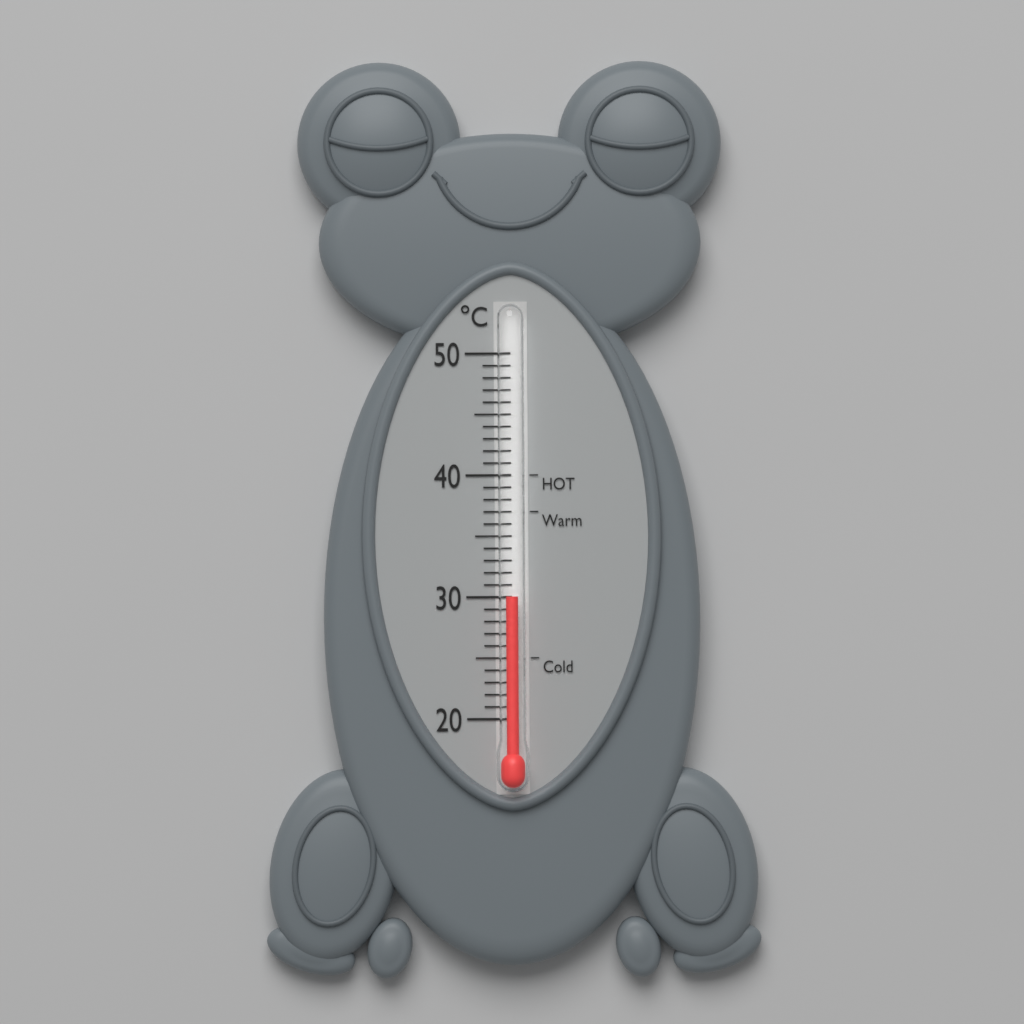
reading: 30 °C
